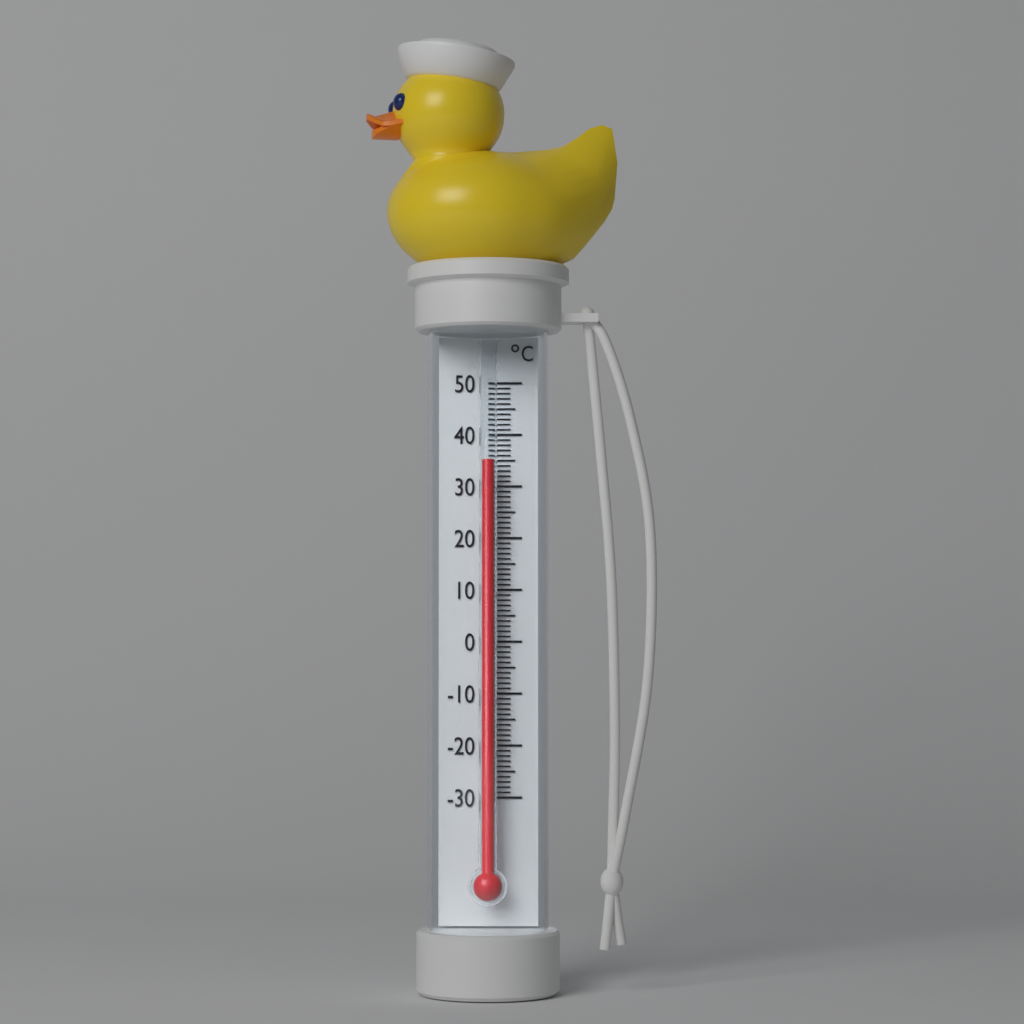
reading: 35 °C
